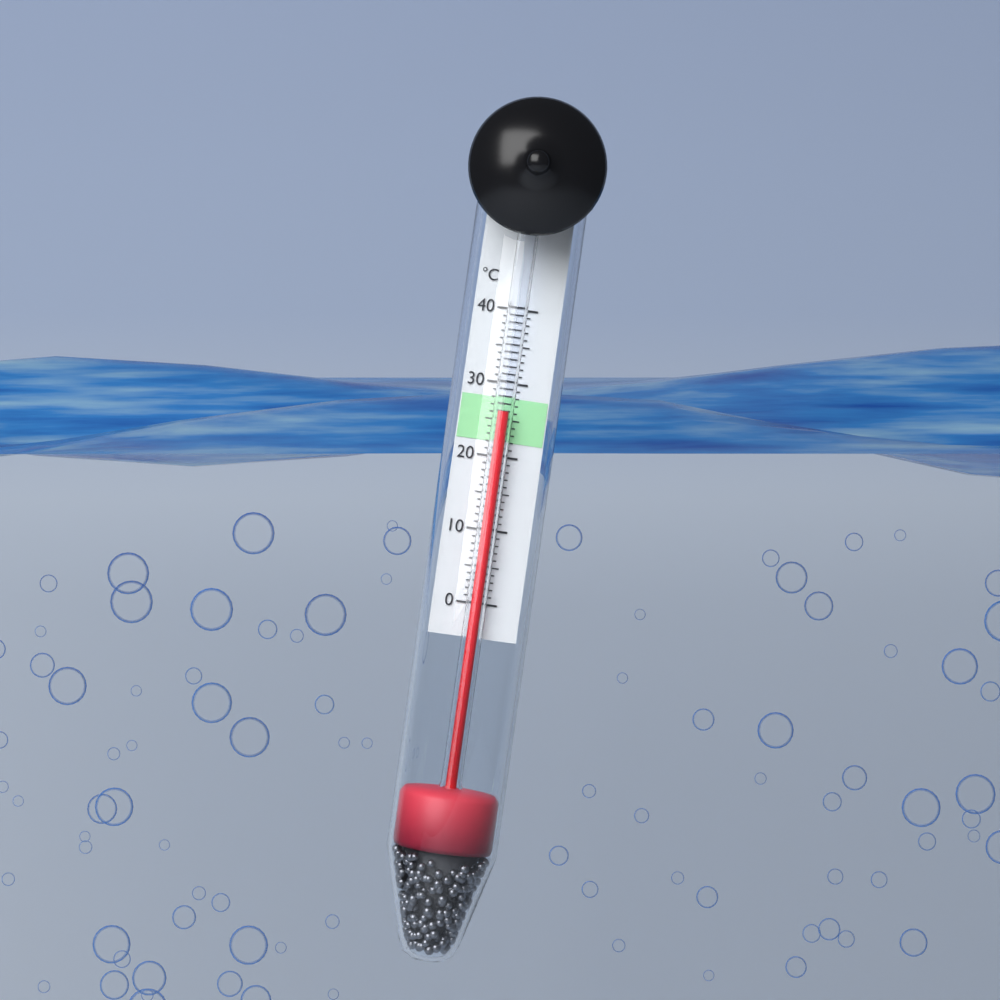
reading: 26 °C
